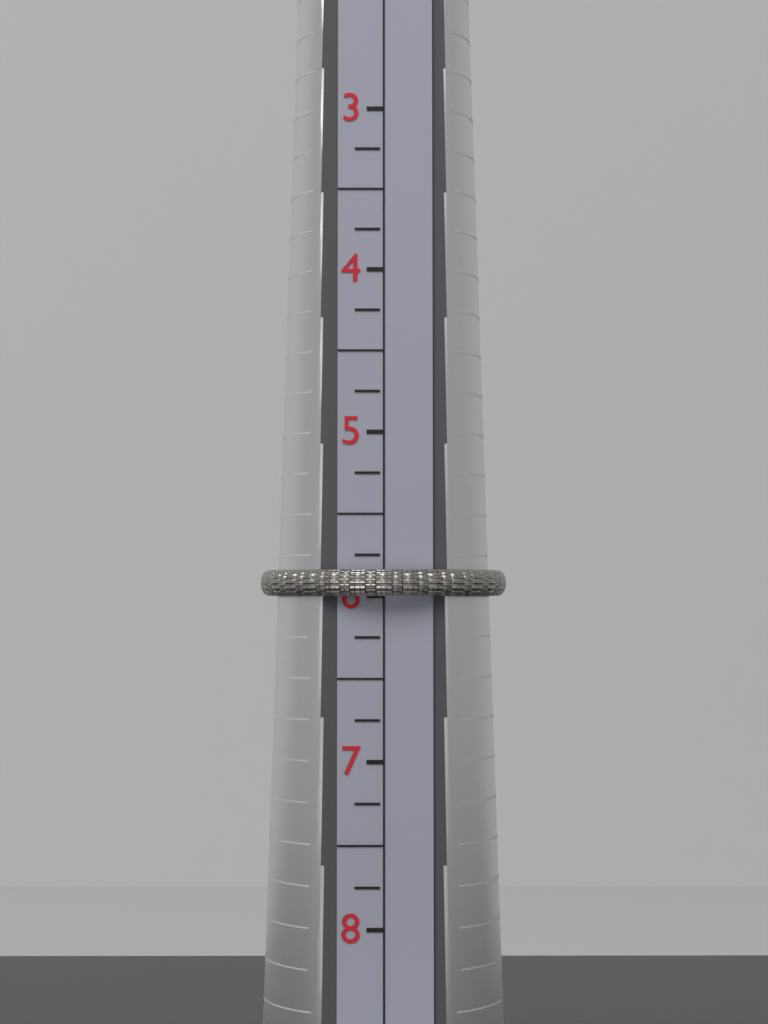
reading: 6.00 (no unit)
